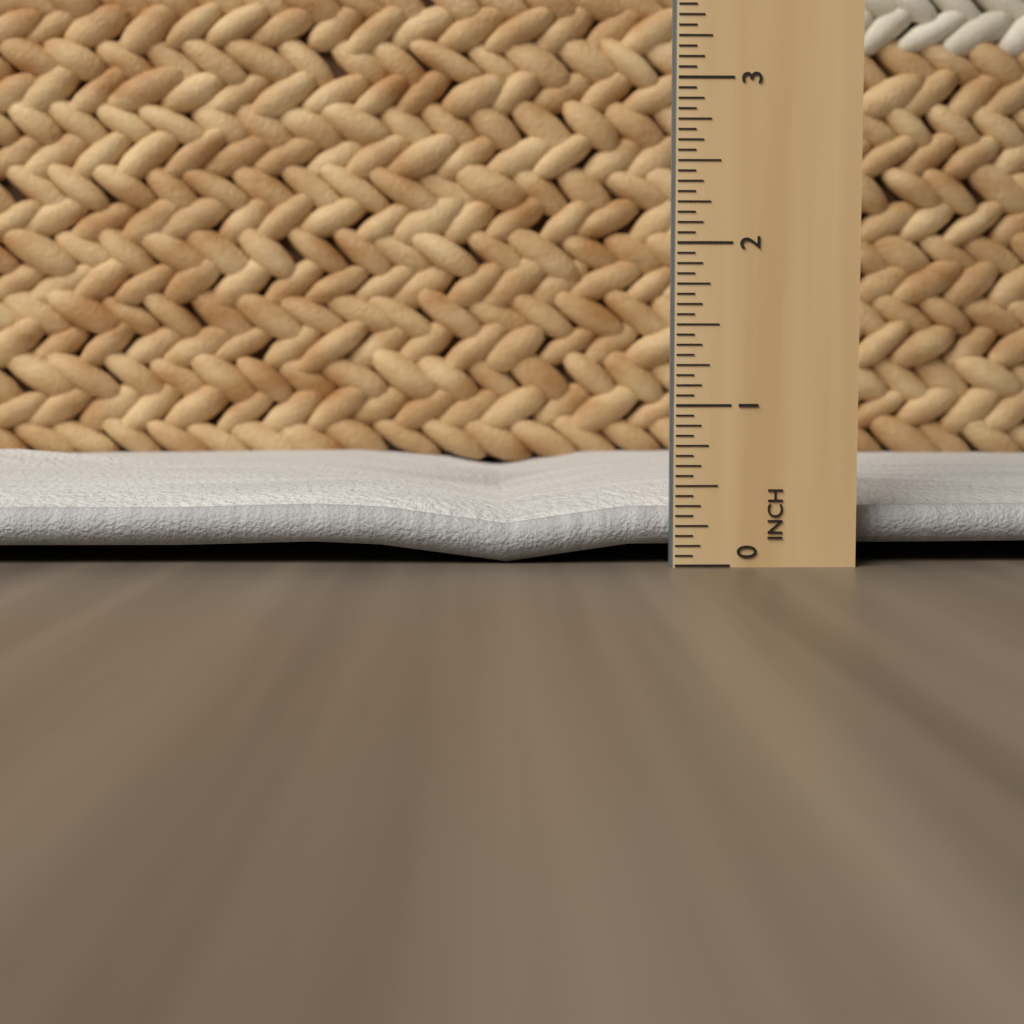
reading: 0.6875 in
